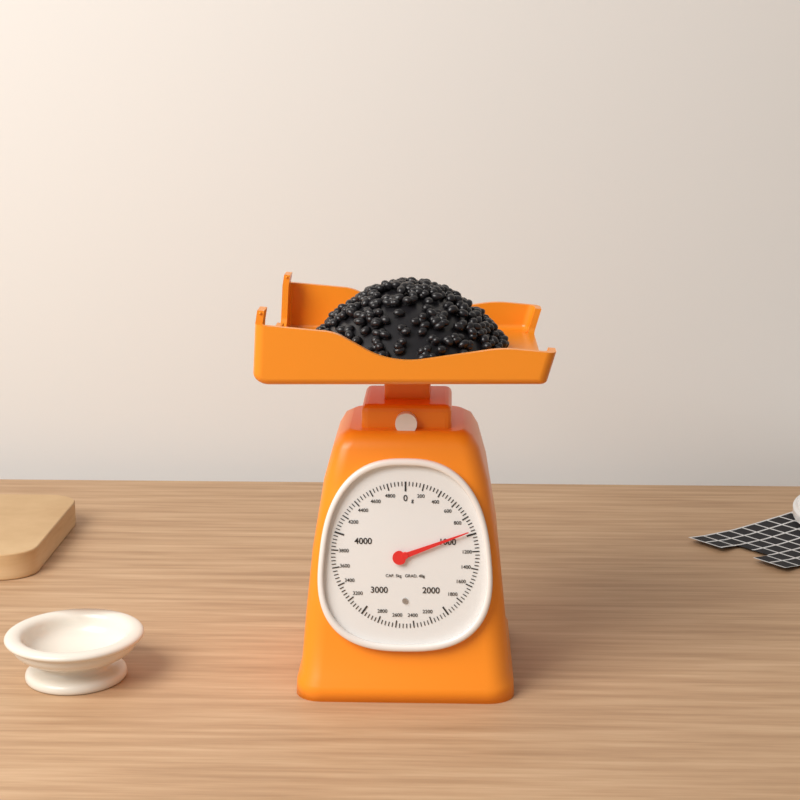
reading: 960 g
